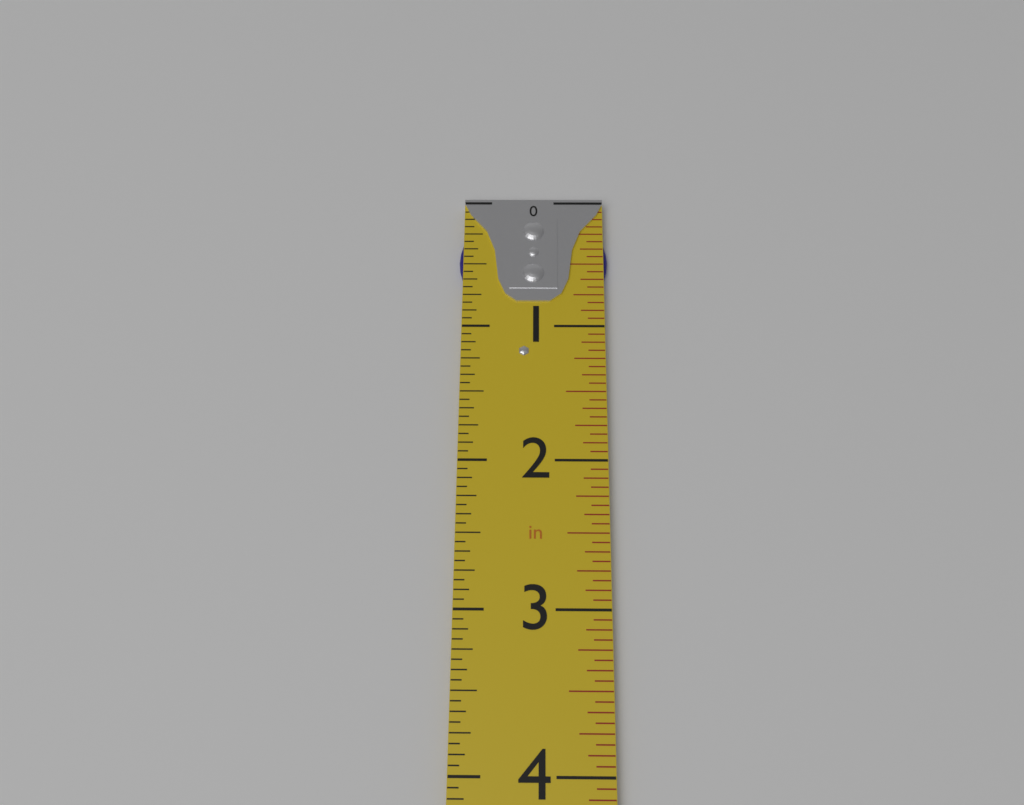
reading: 0.9375 in
